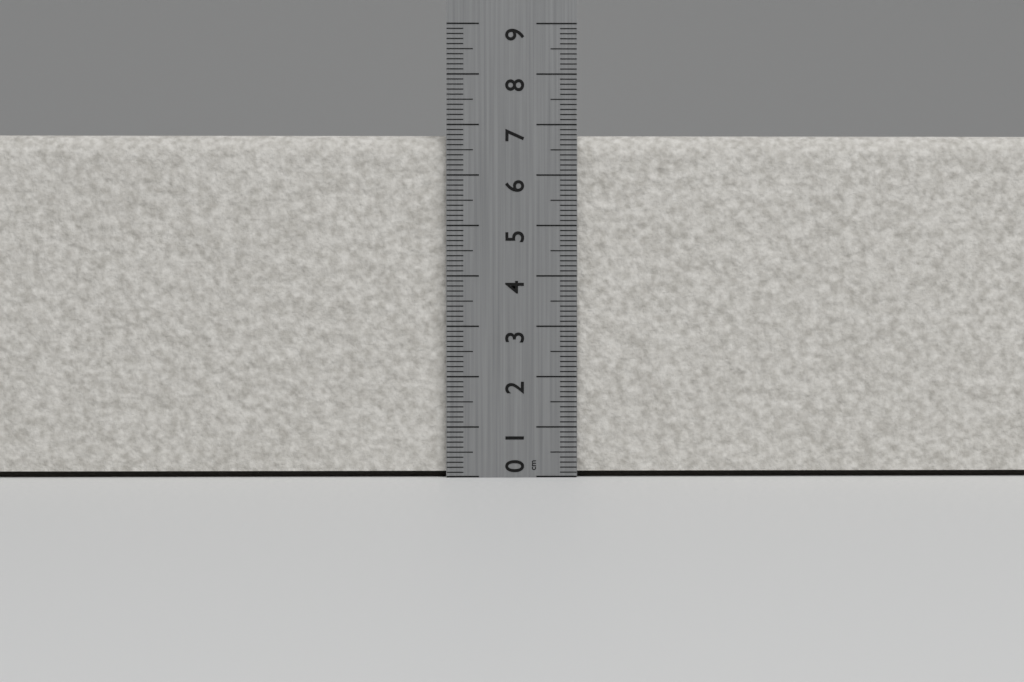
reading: 6.8 cm
